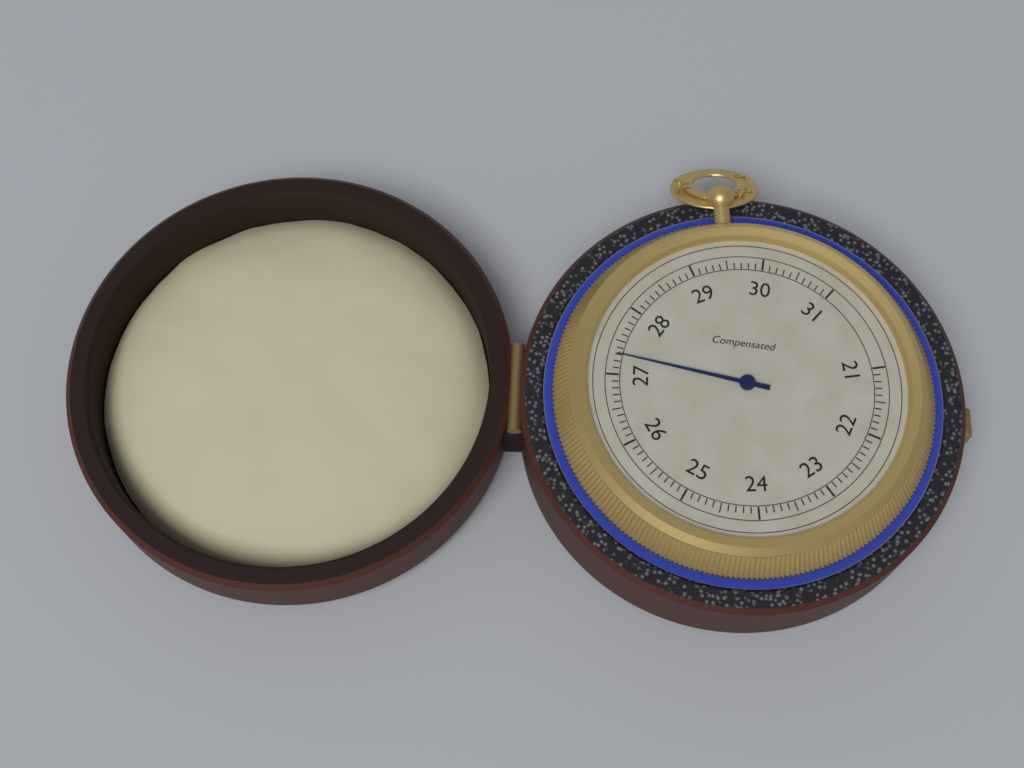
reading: 27.3 (no unit)
